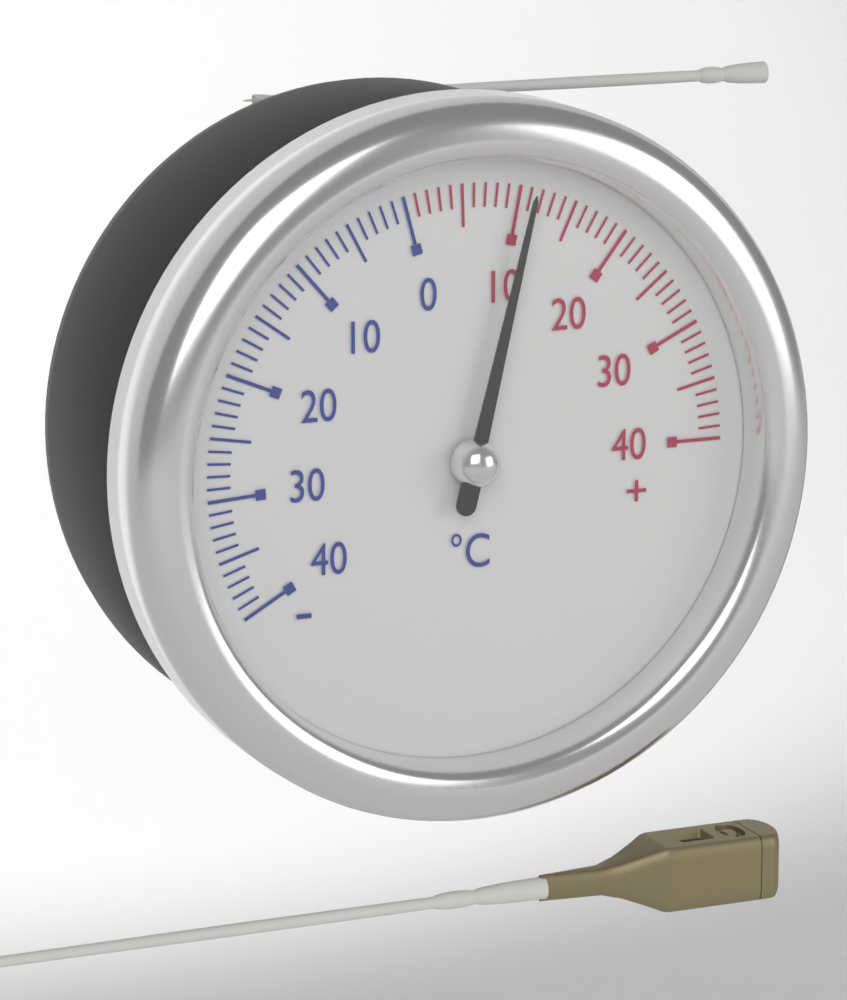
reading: 11 °C
